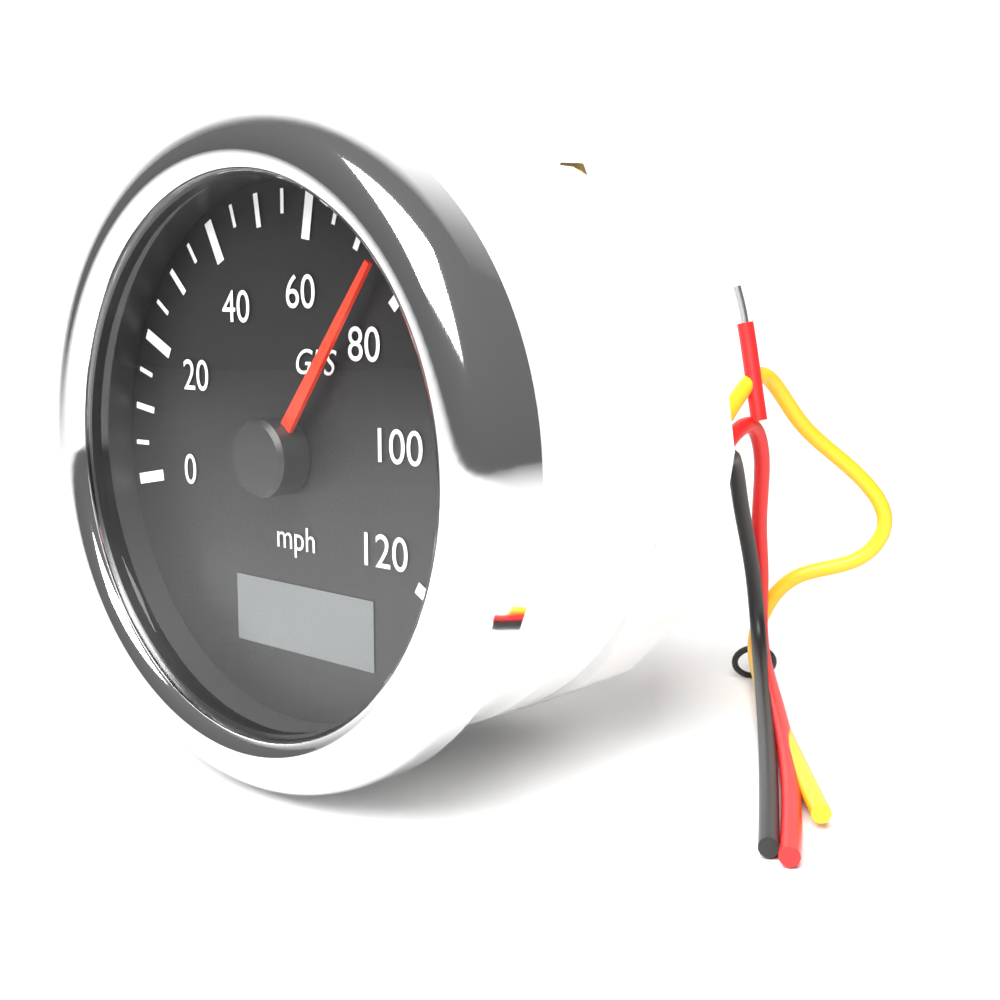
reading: 75 mph
